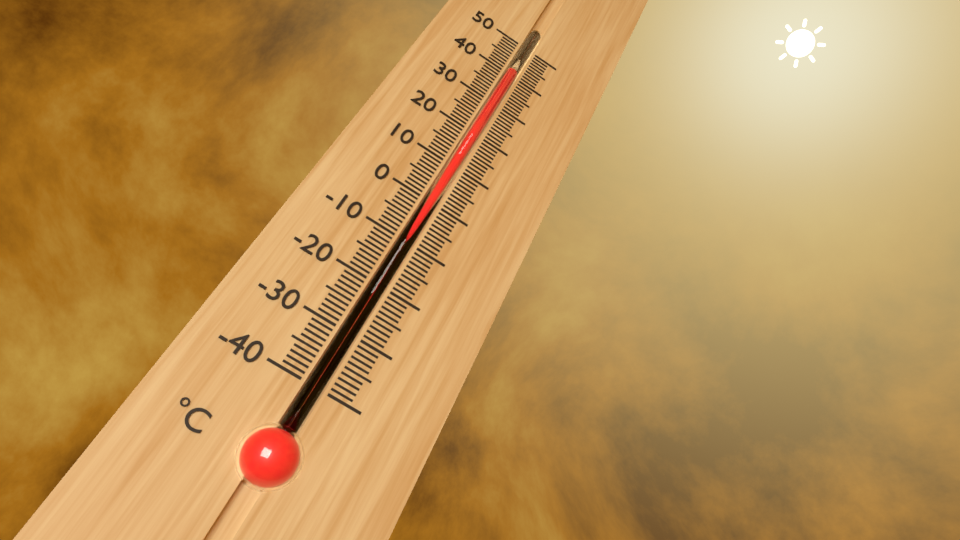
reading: 41 °C
